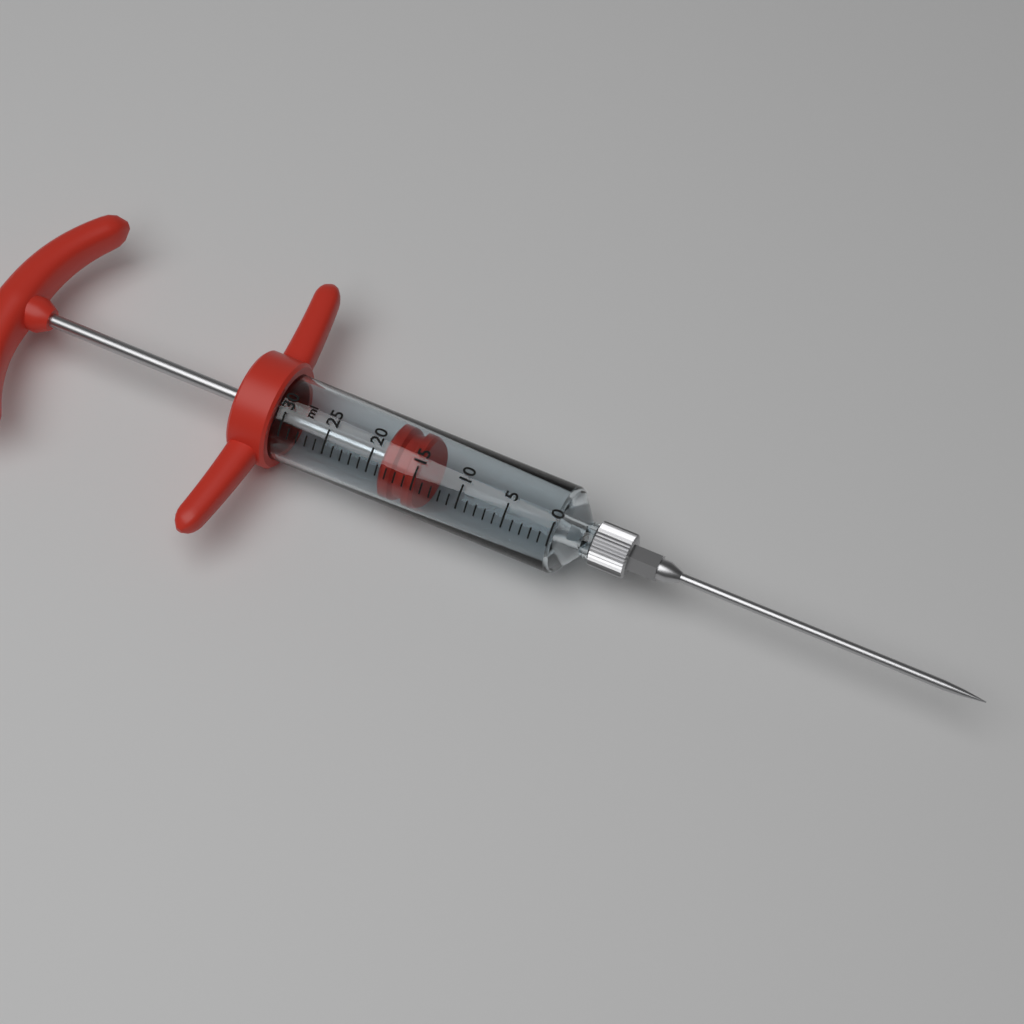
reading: 15 ml
